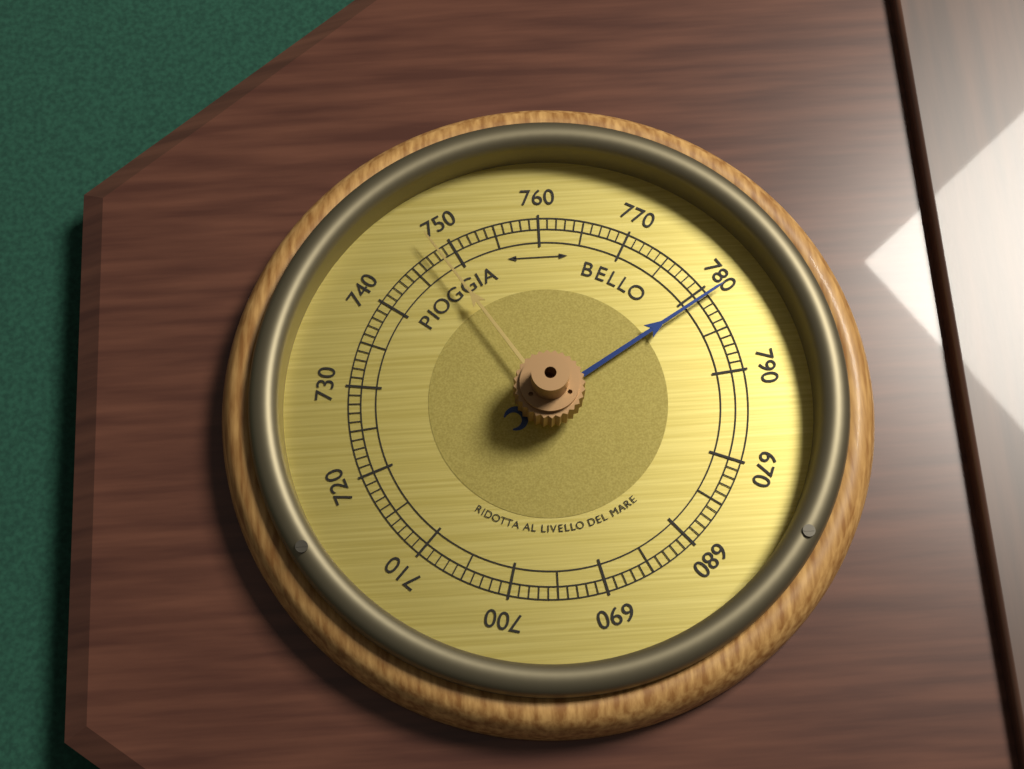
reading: 781 (no unit)
